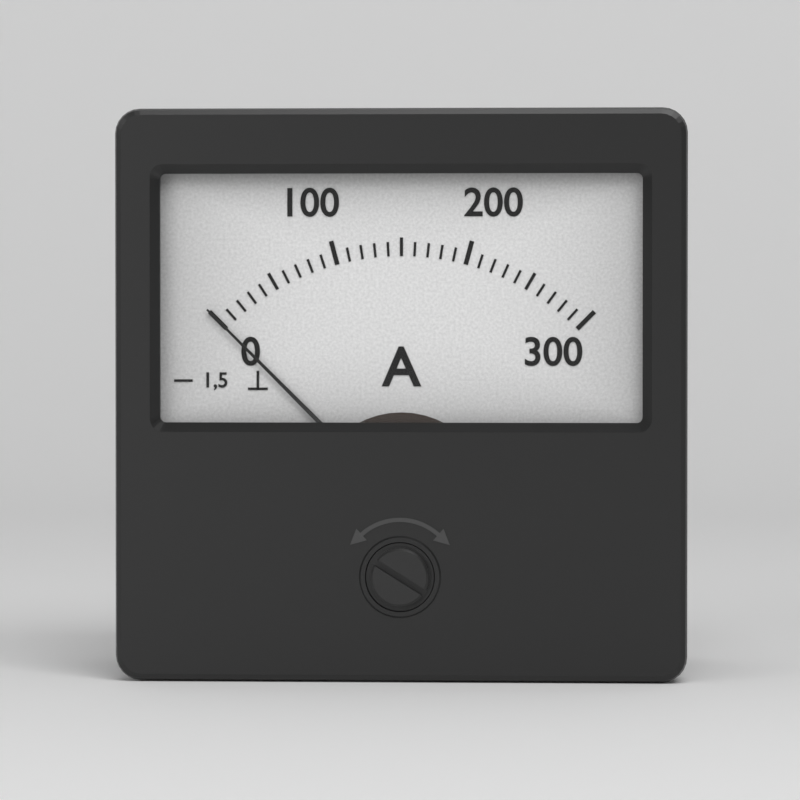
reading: 0 A
